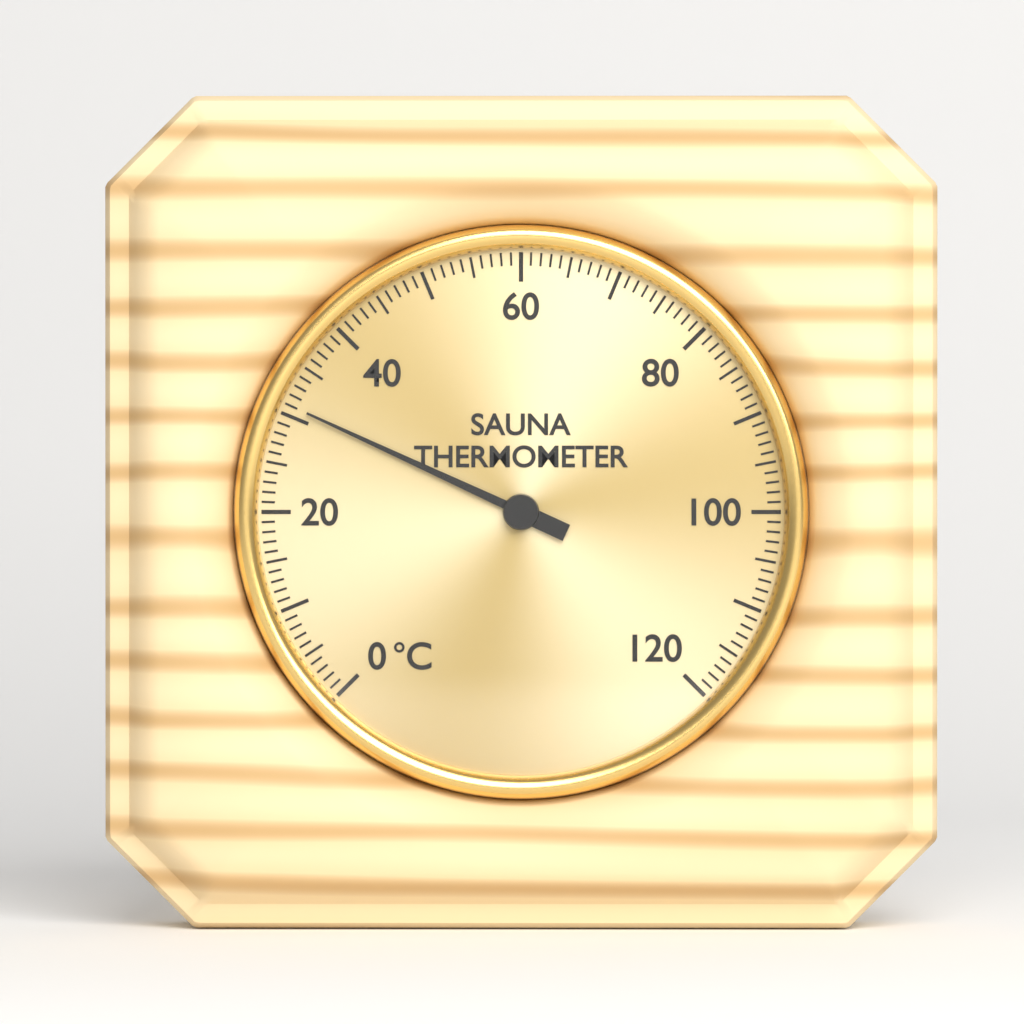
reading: 31 °C
